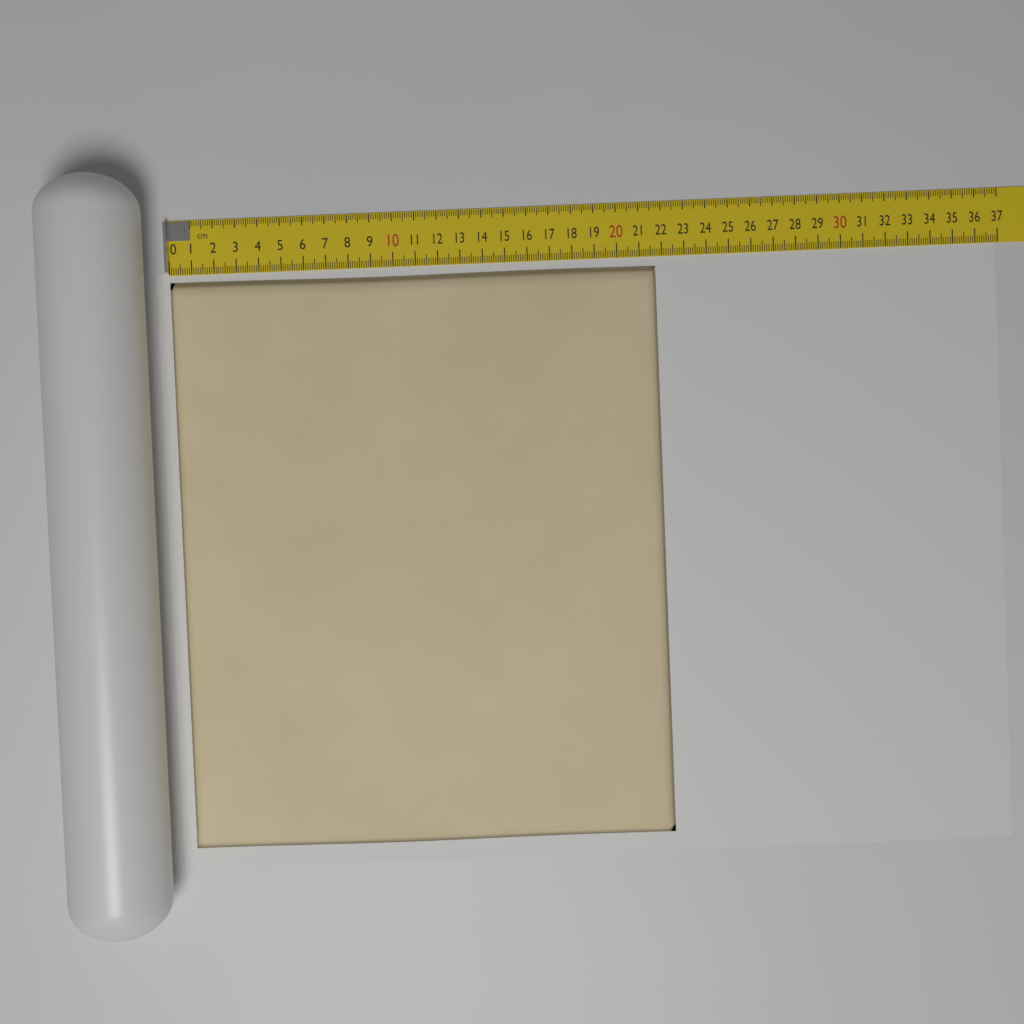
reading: 21.7 cm
